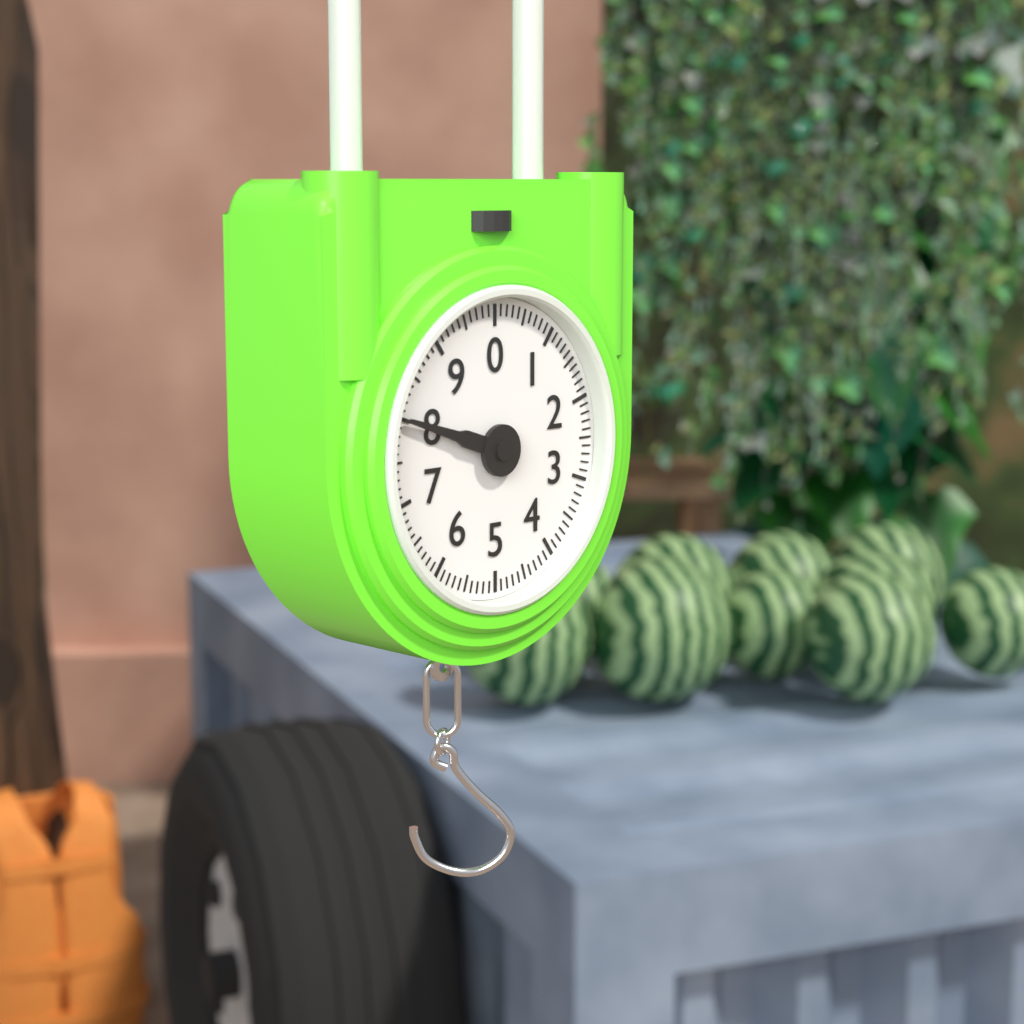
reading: 8.0 (no unit)
